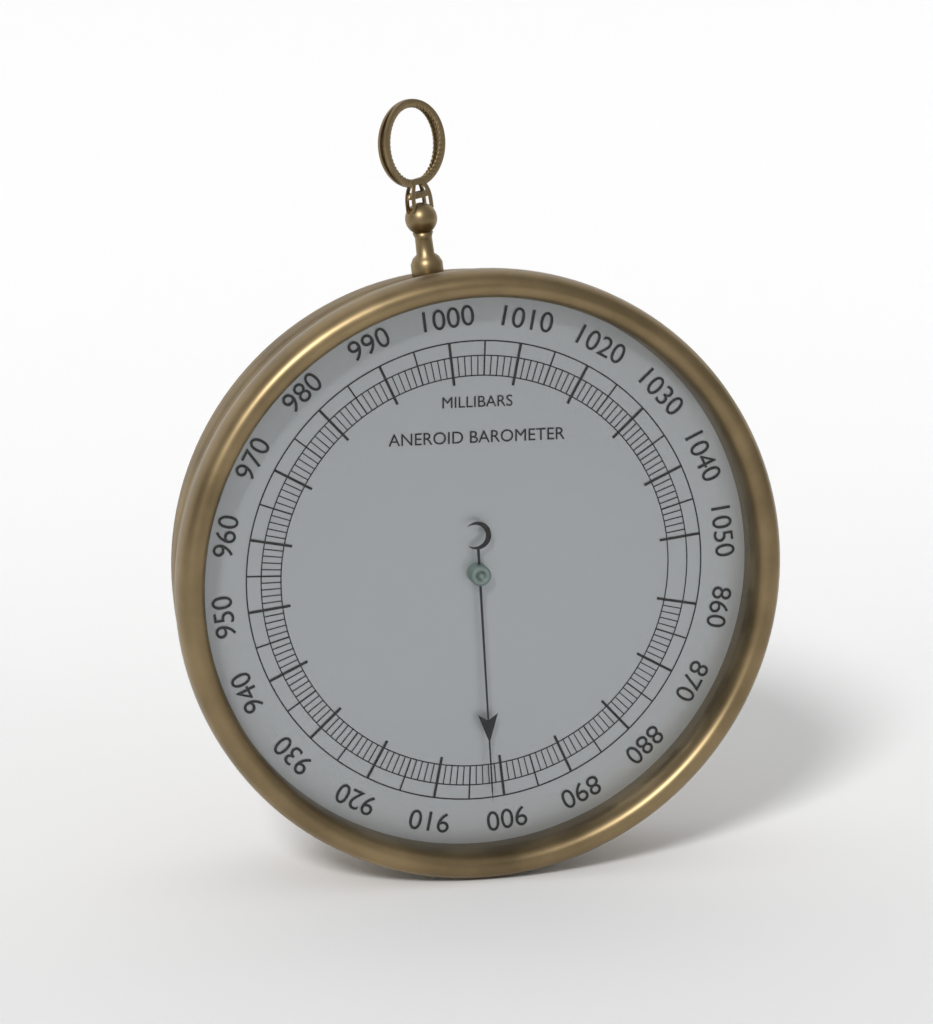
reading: 902 mbar
